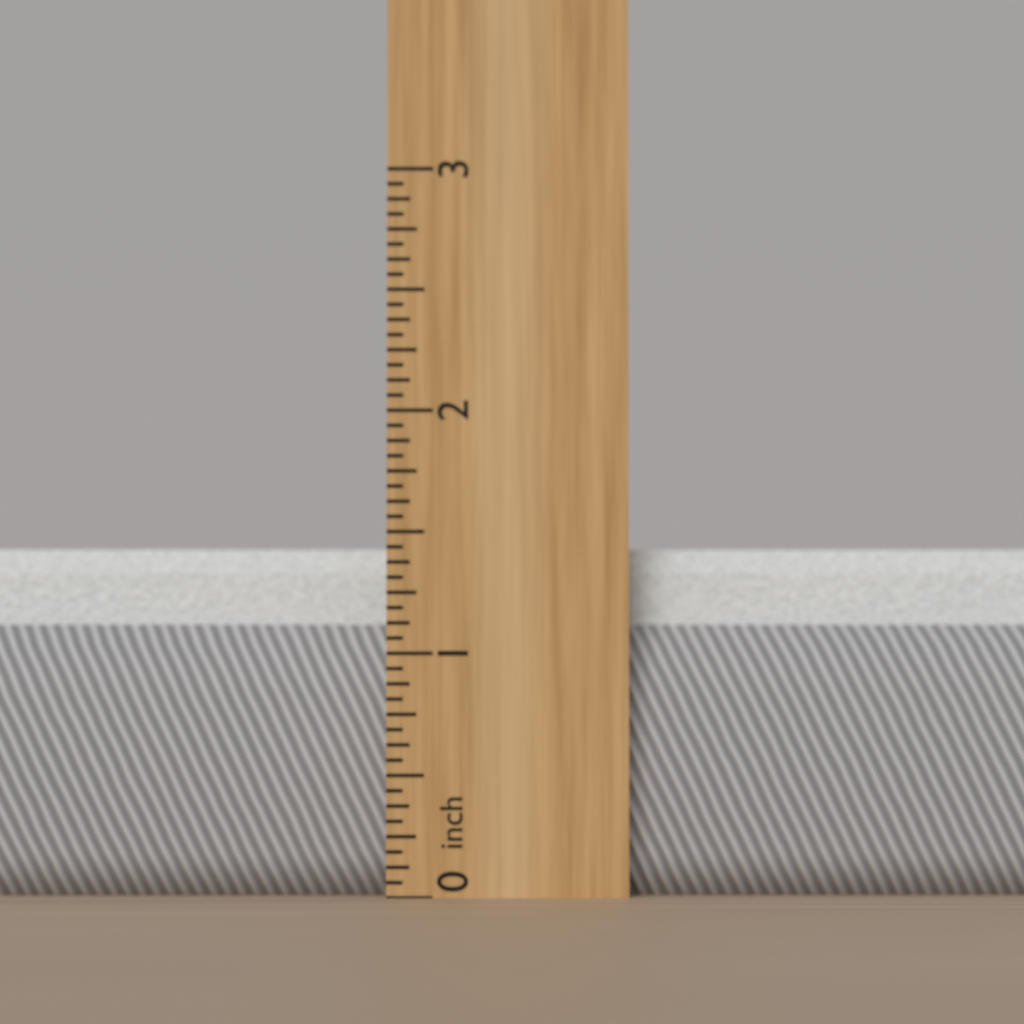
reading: 1.4375 inch
